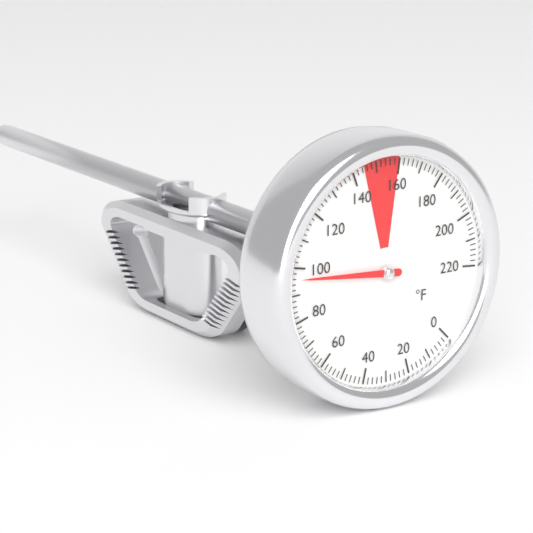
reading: 96 °F
